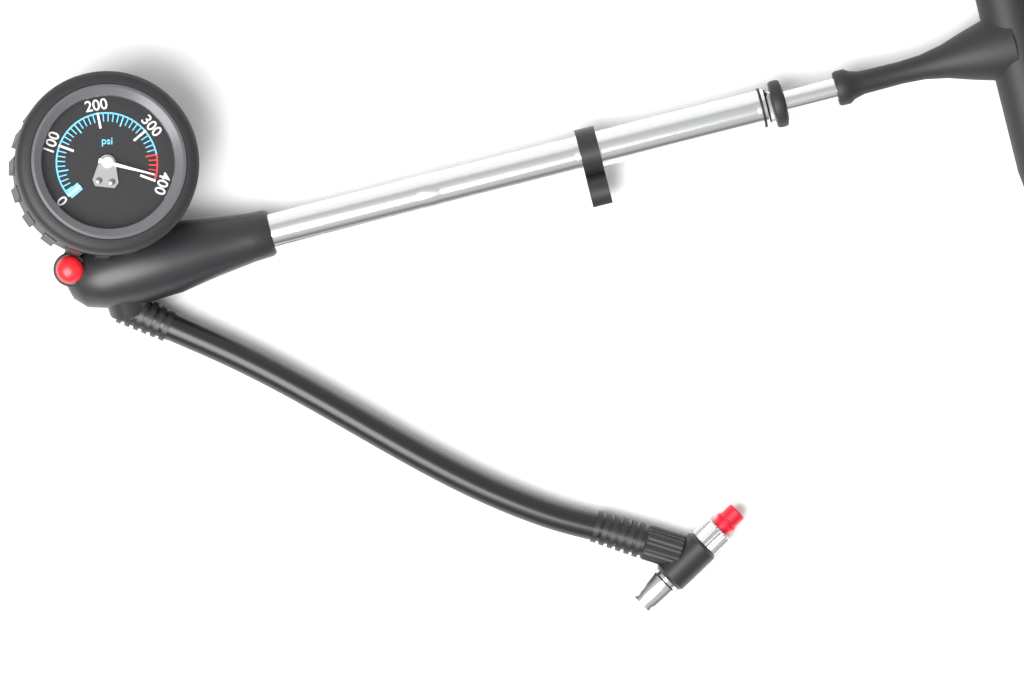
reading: 390 psi
